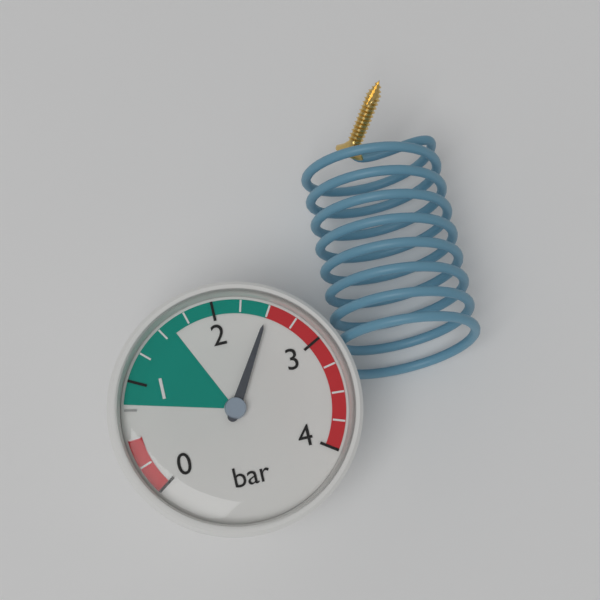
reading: 2.50 bar
